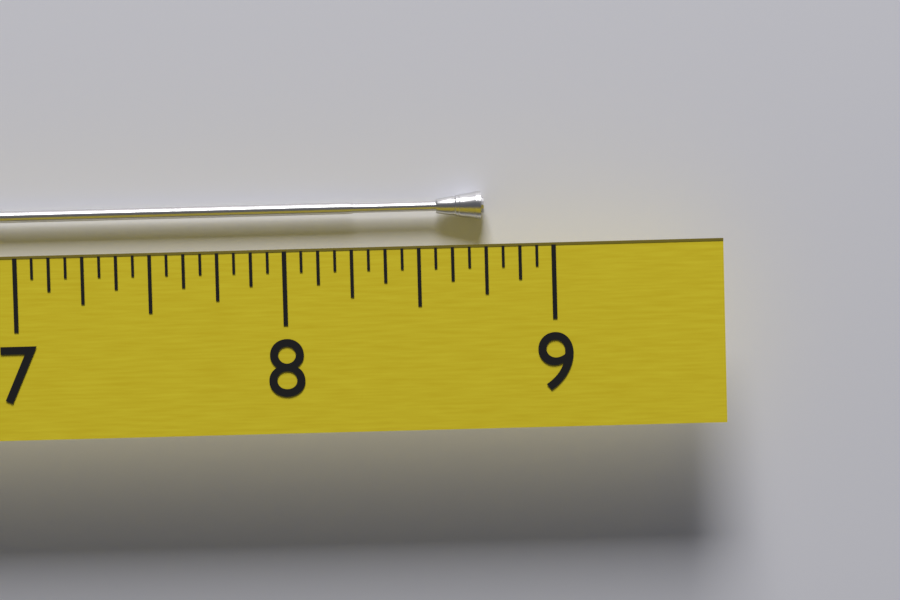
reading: 8.7500 (no unit)
